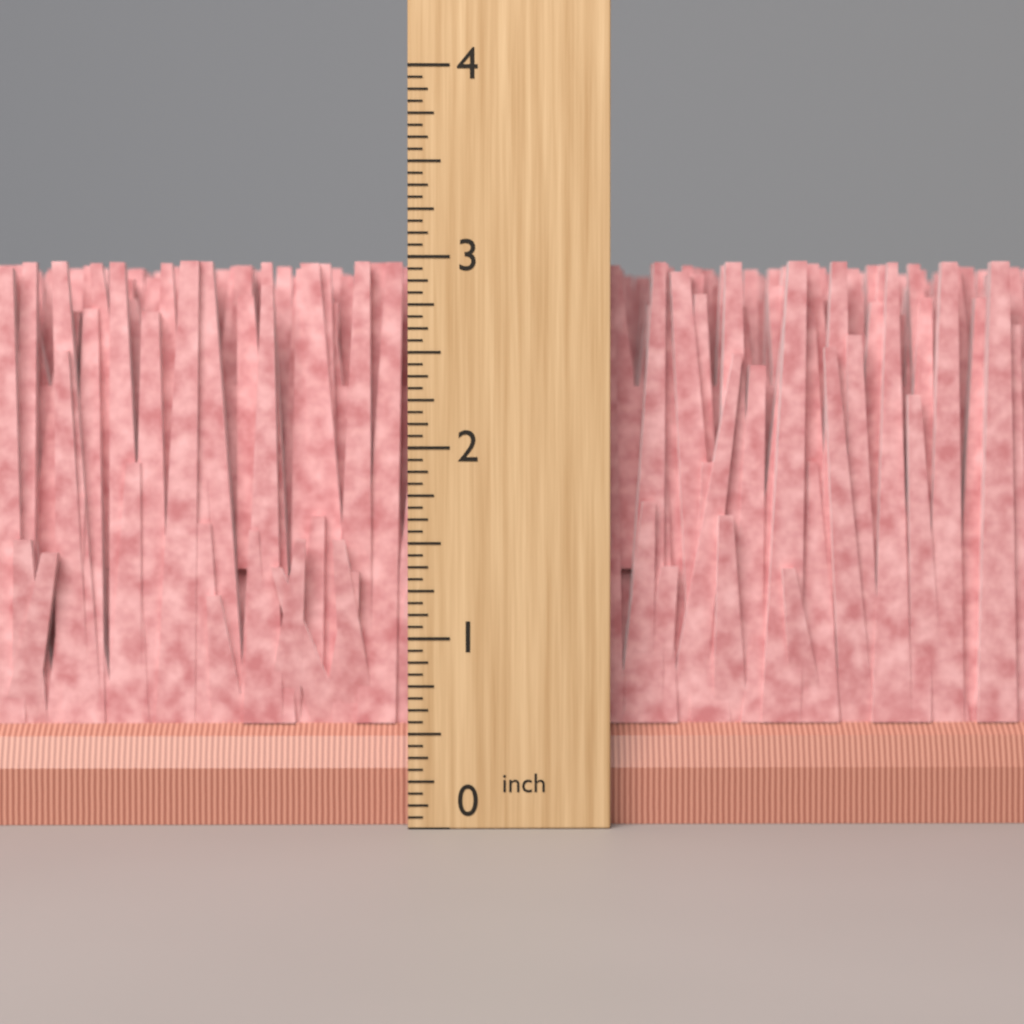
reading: 3.0000 inch
